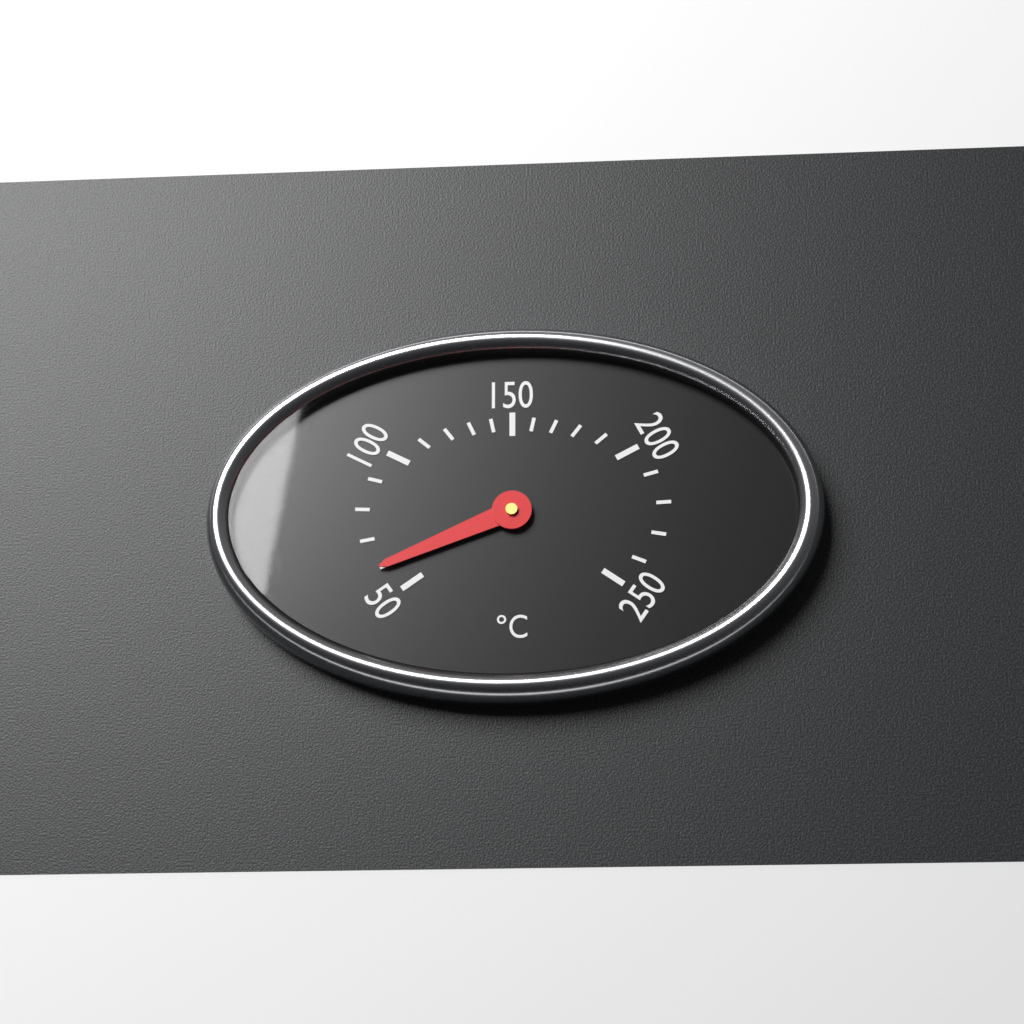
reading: 60 °C
